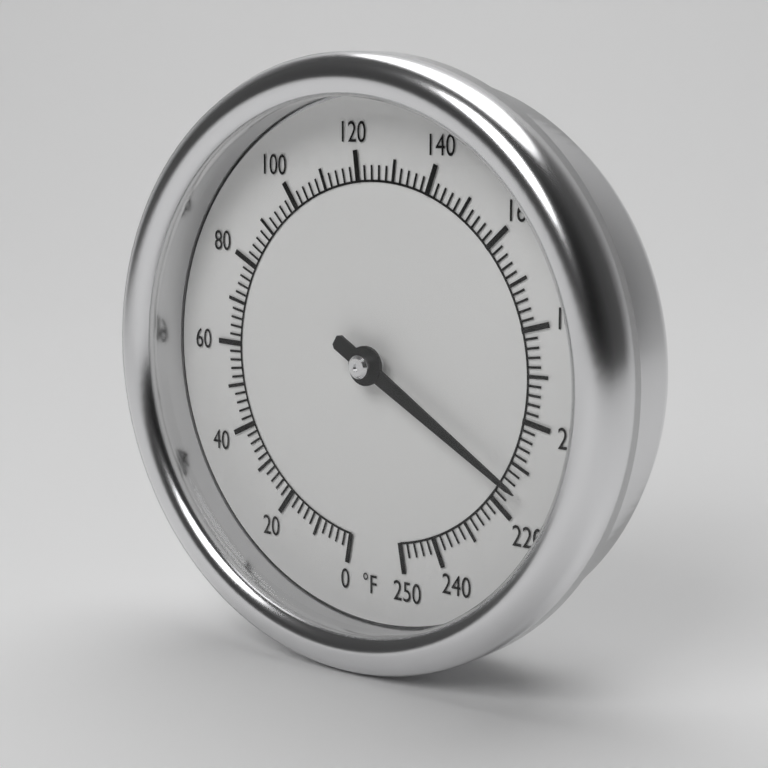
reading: 214 °F
